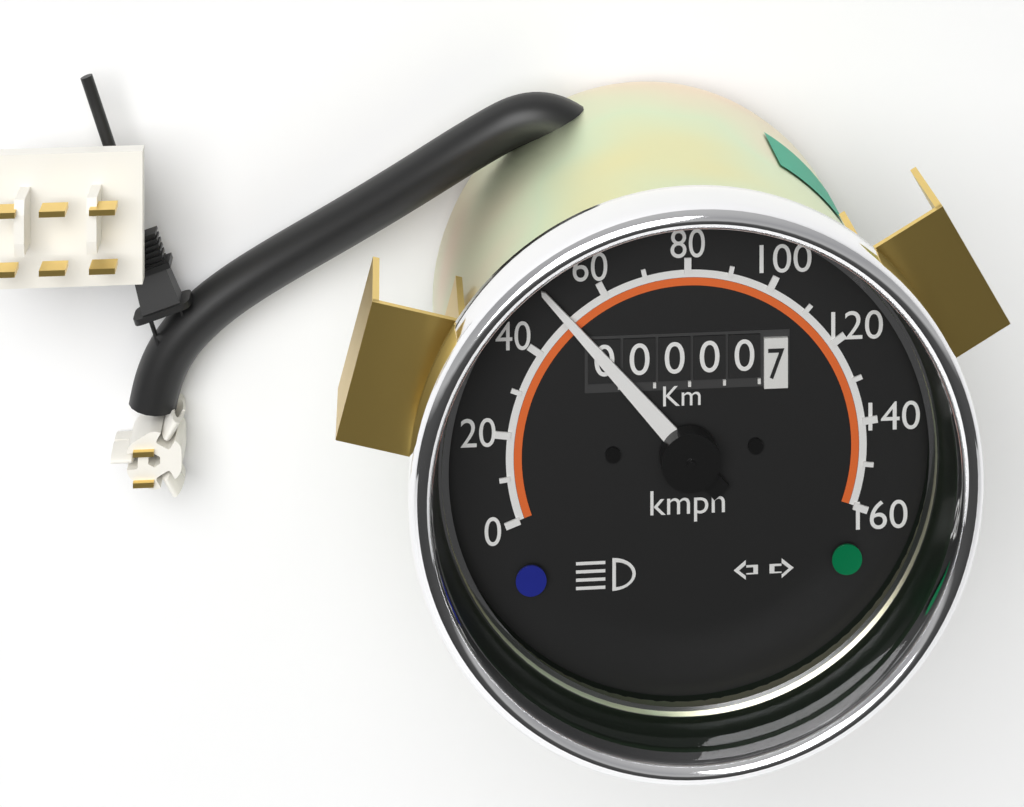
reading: 50 kmph
